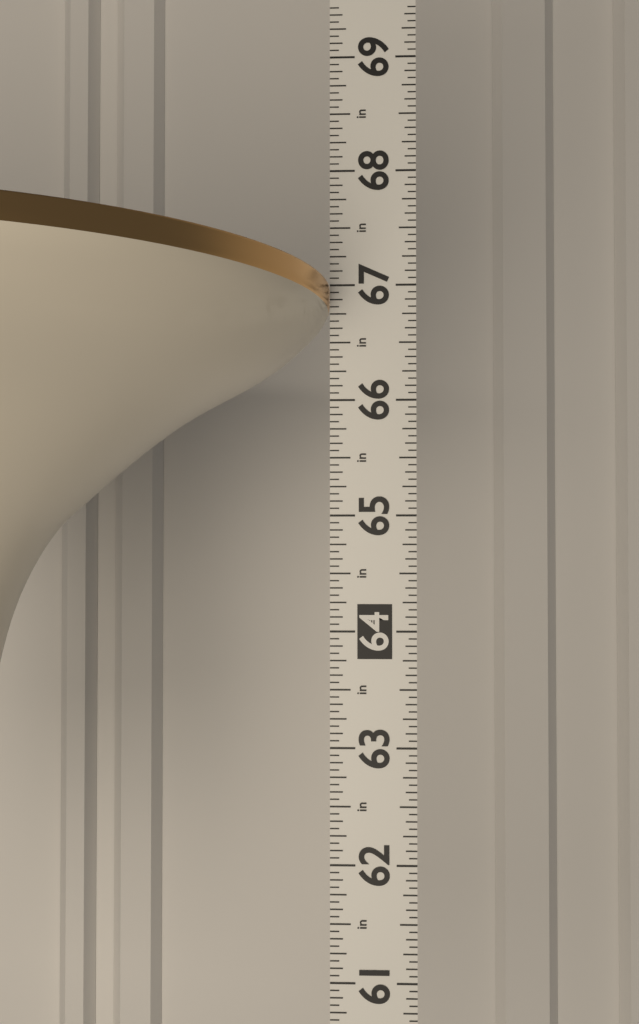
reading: 67.0000 in
